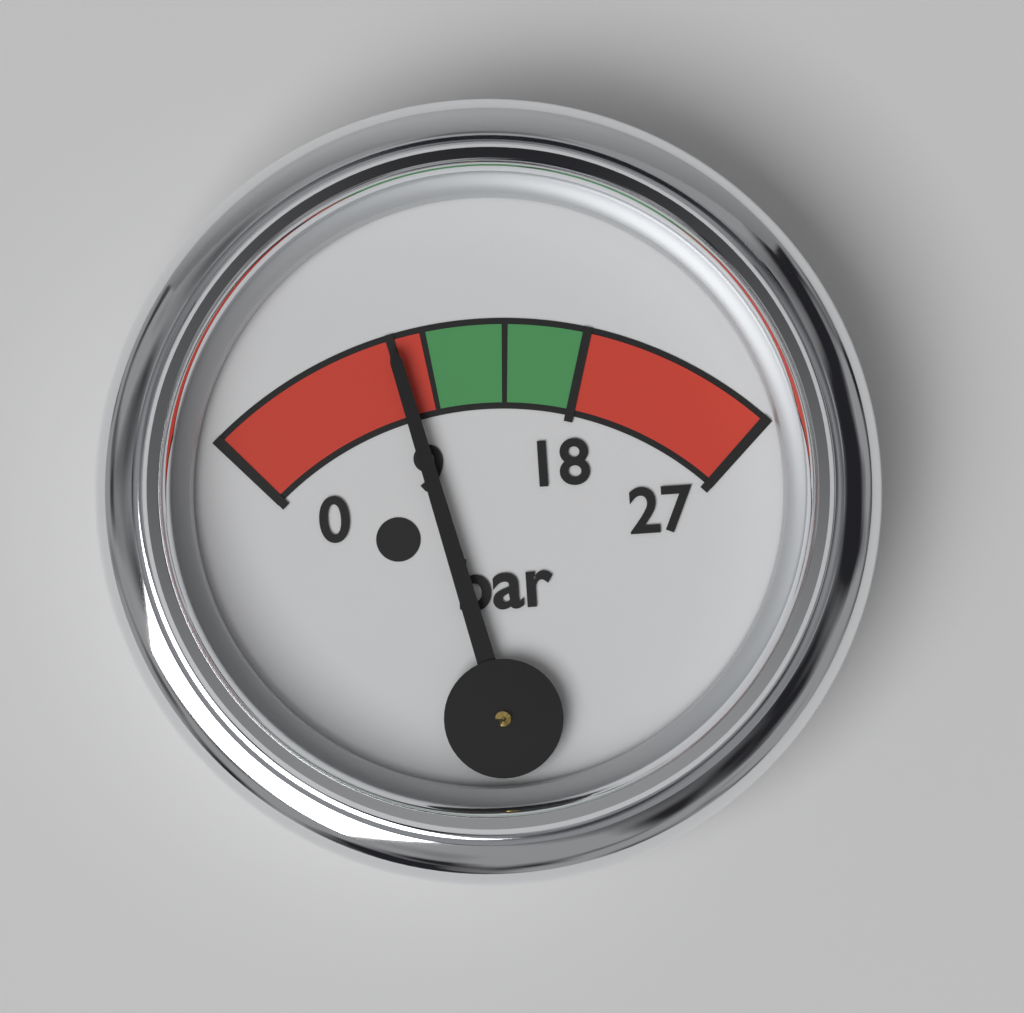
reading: 9 bar
